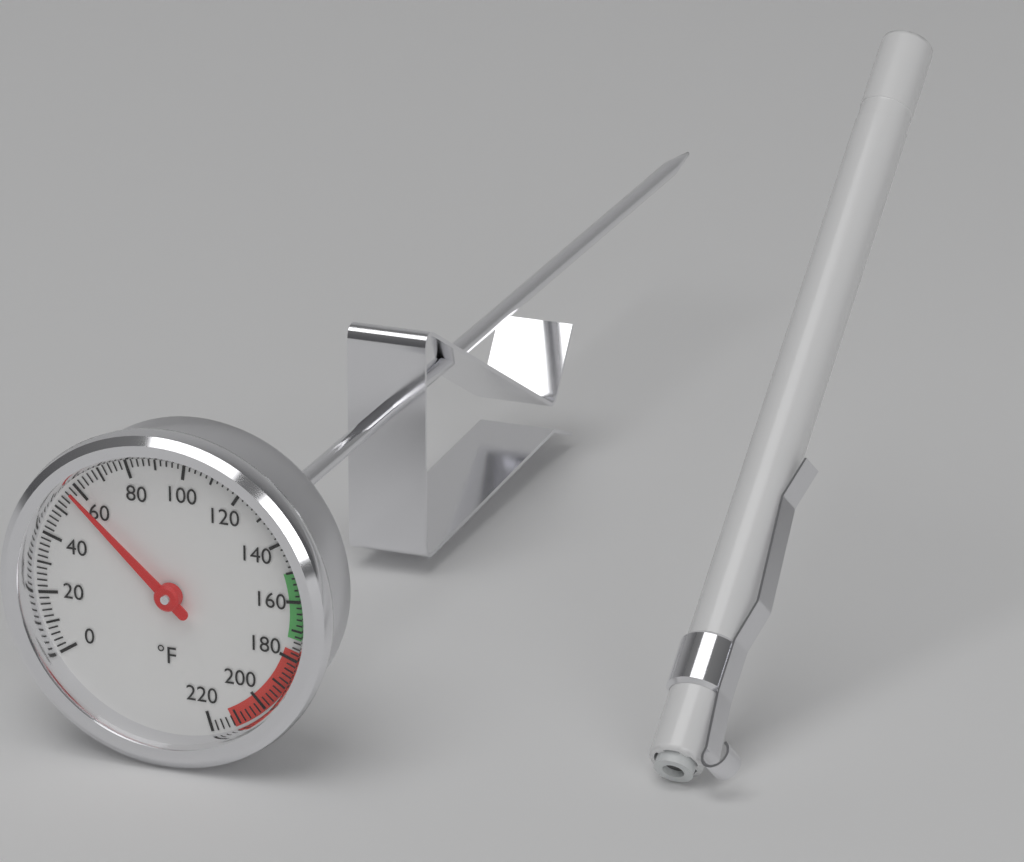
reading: 58 °F
